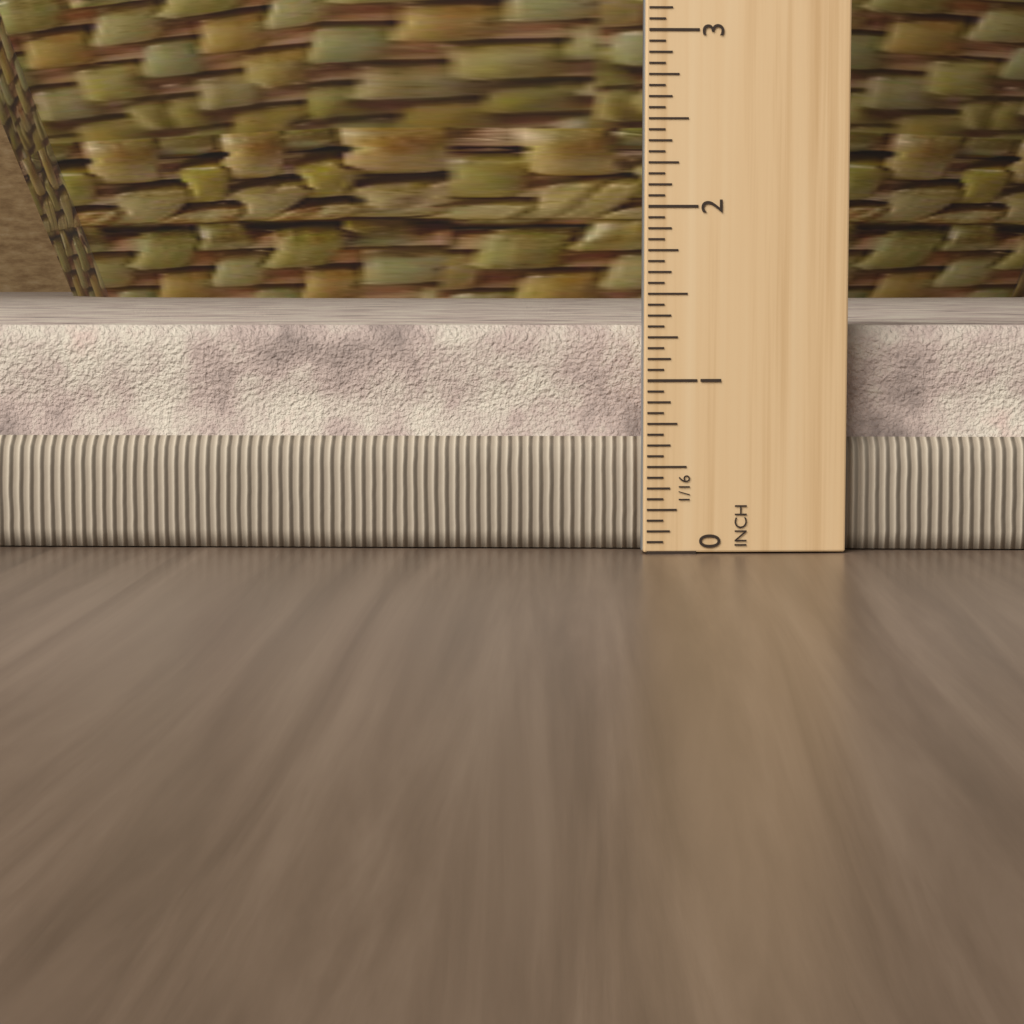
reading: 1.3125 in
